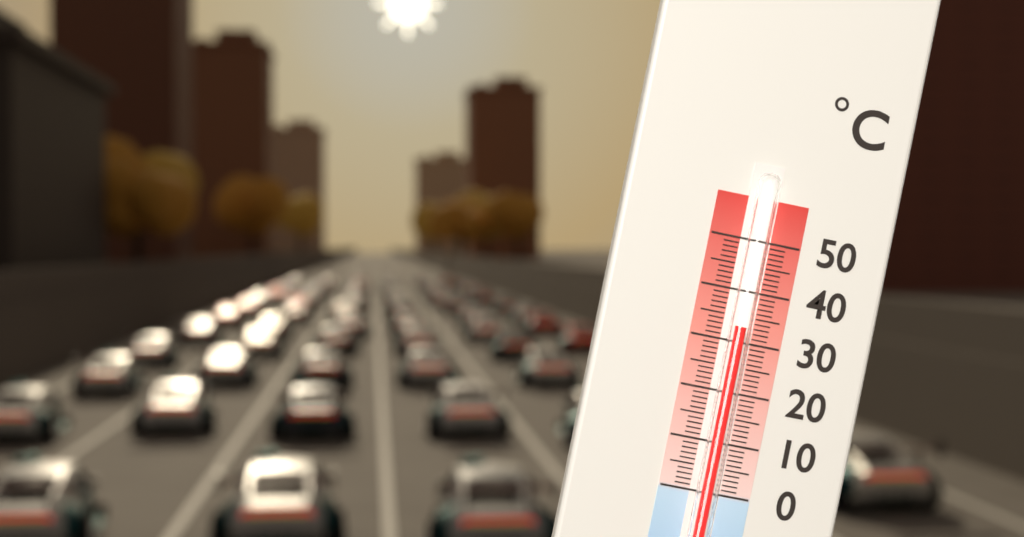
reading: 33 °C
